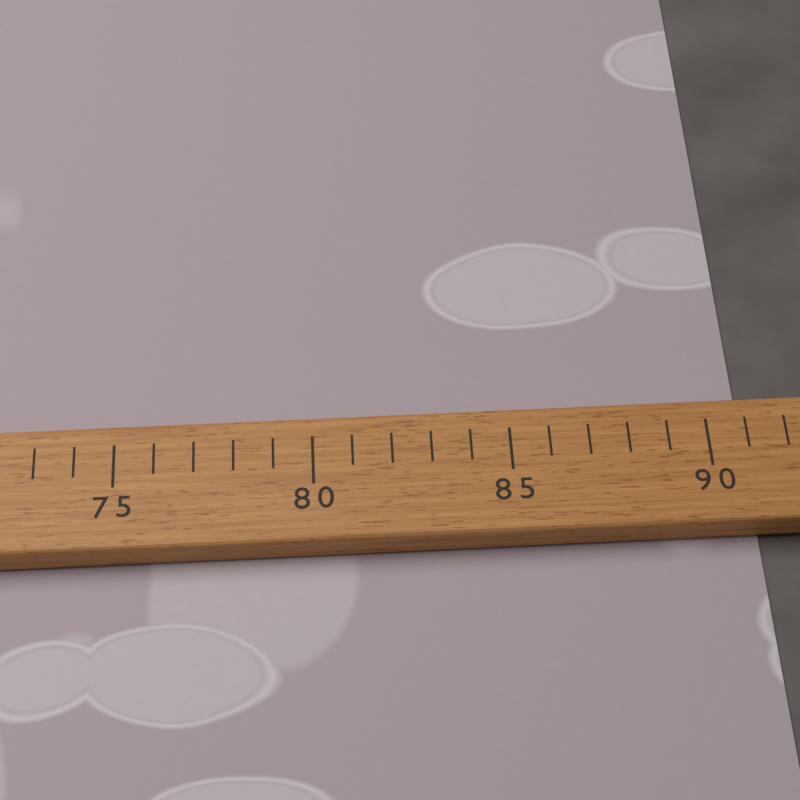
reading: 91 (no unit)
